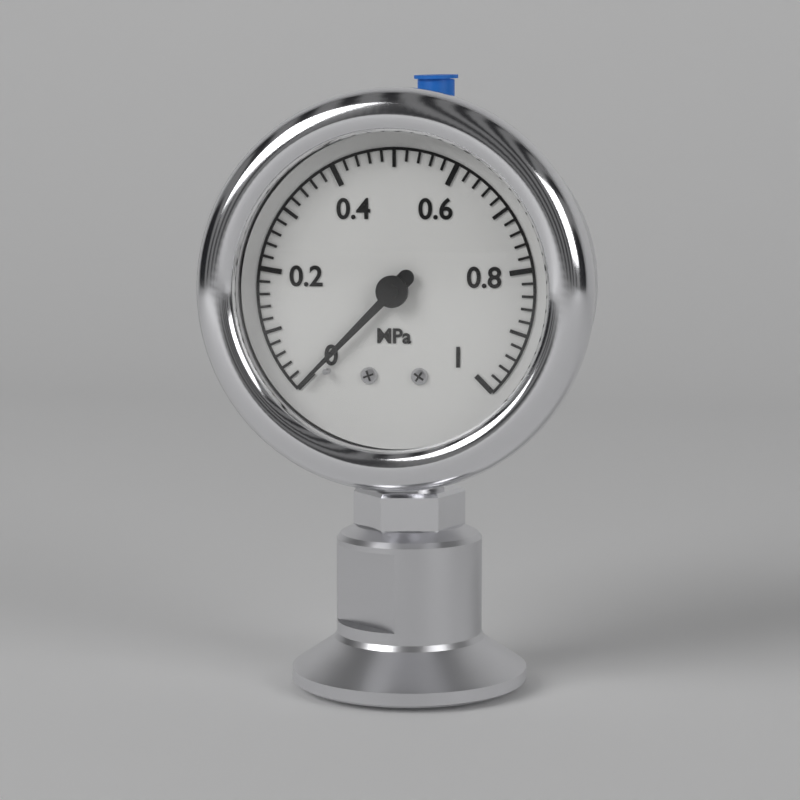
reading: 0.00 MPa
